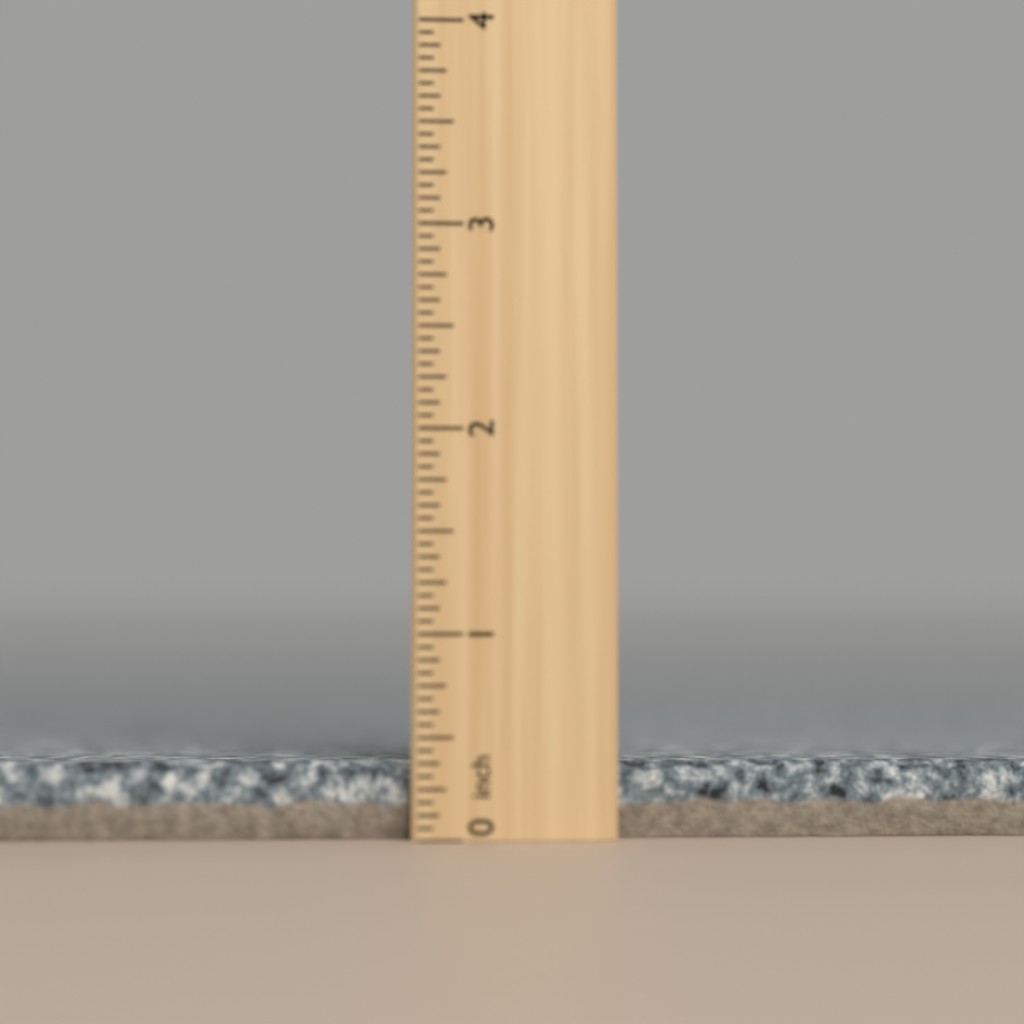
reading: 0.3750 inch
